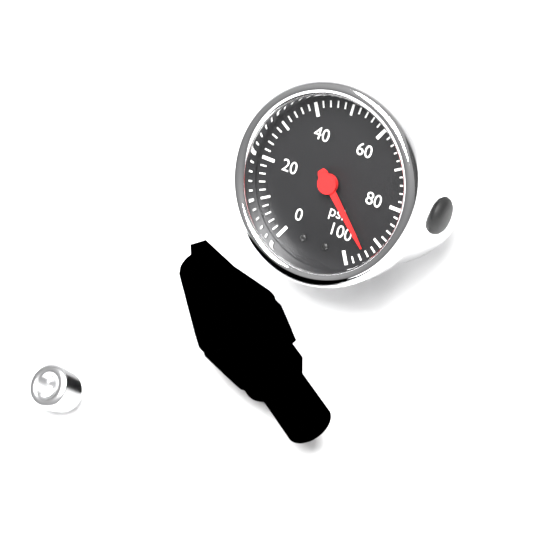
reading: 94 psi
